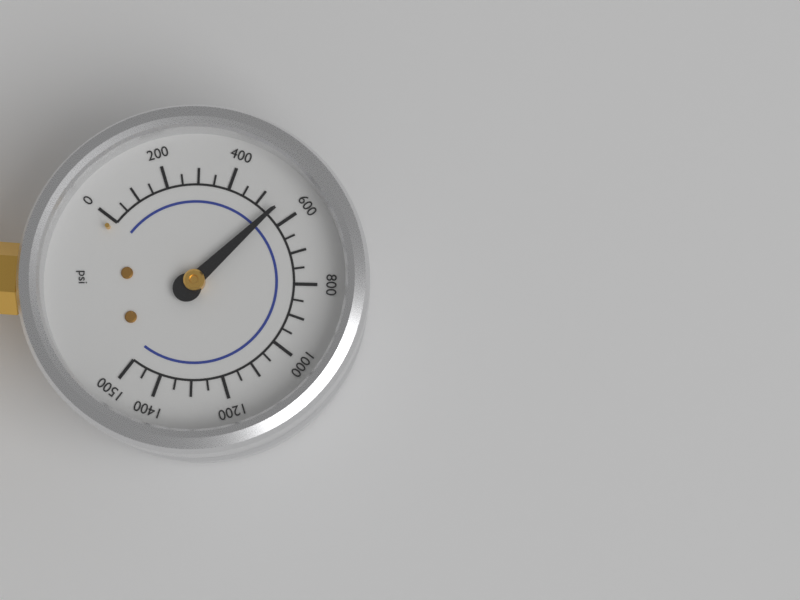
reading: 550 psi
